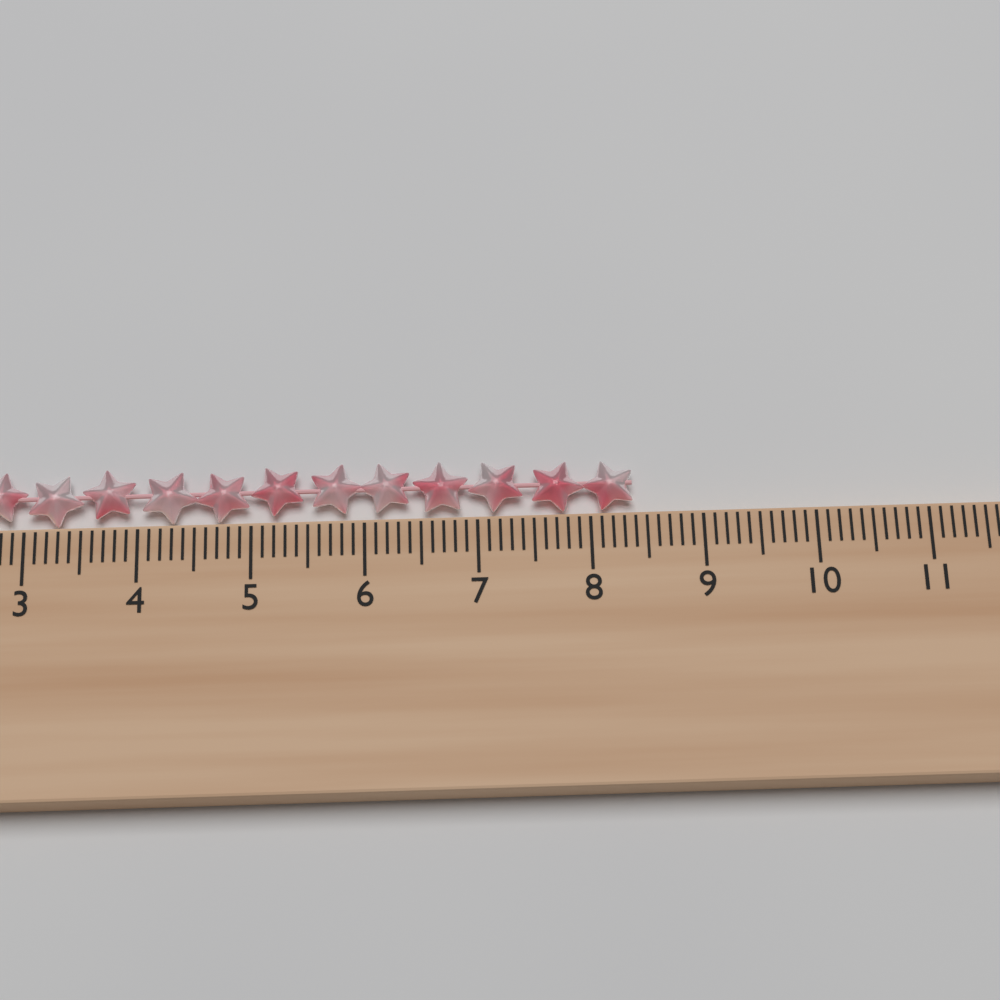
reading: 8.4 cm
